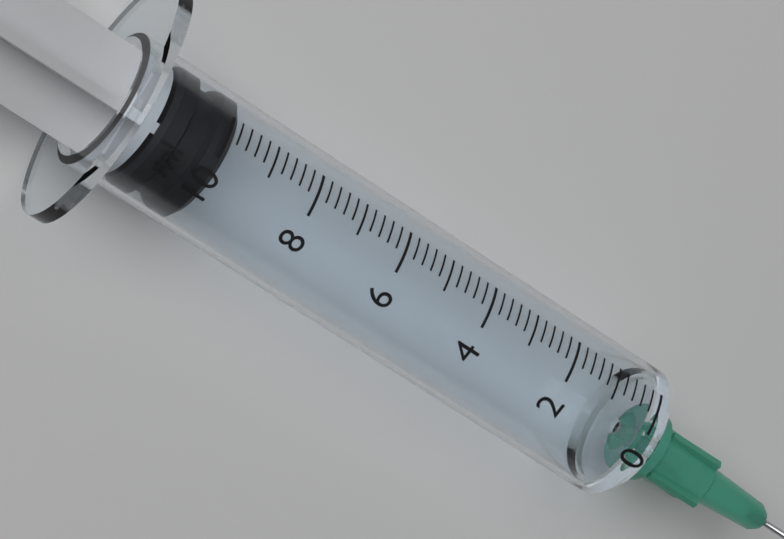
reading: 9.8 ml
